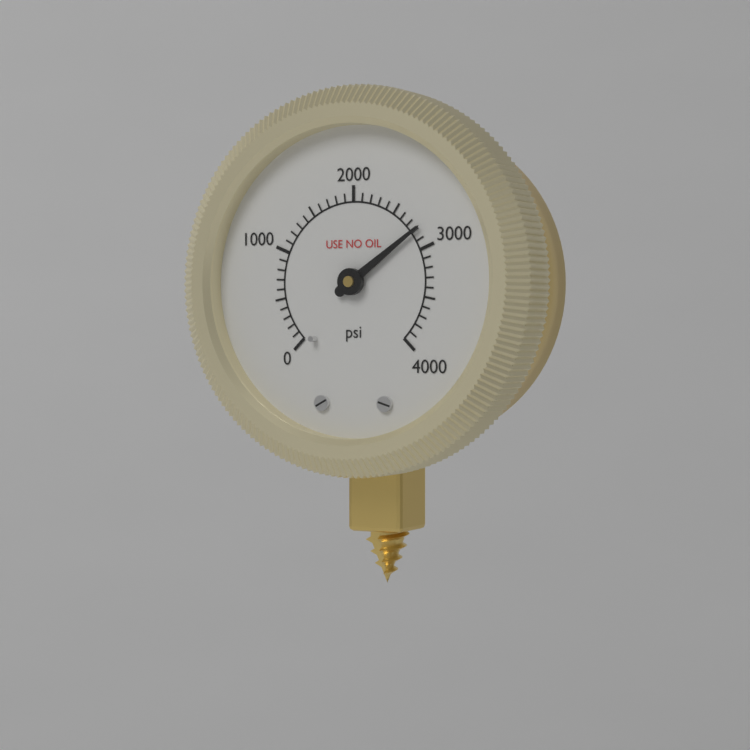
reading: 2800 psi
